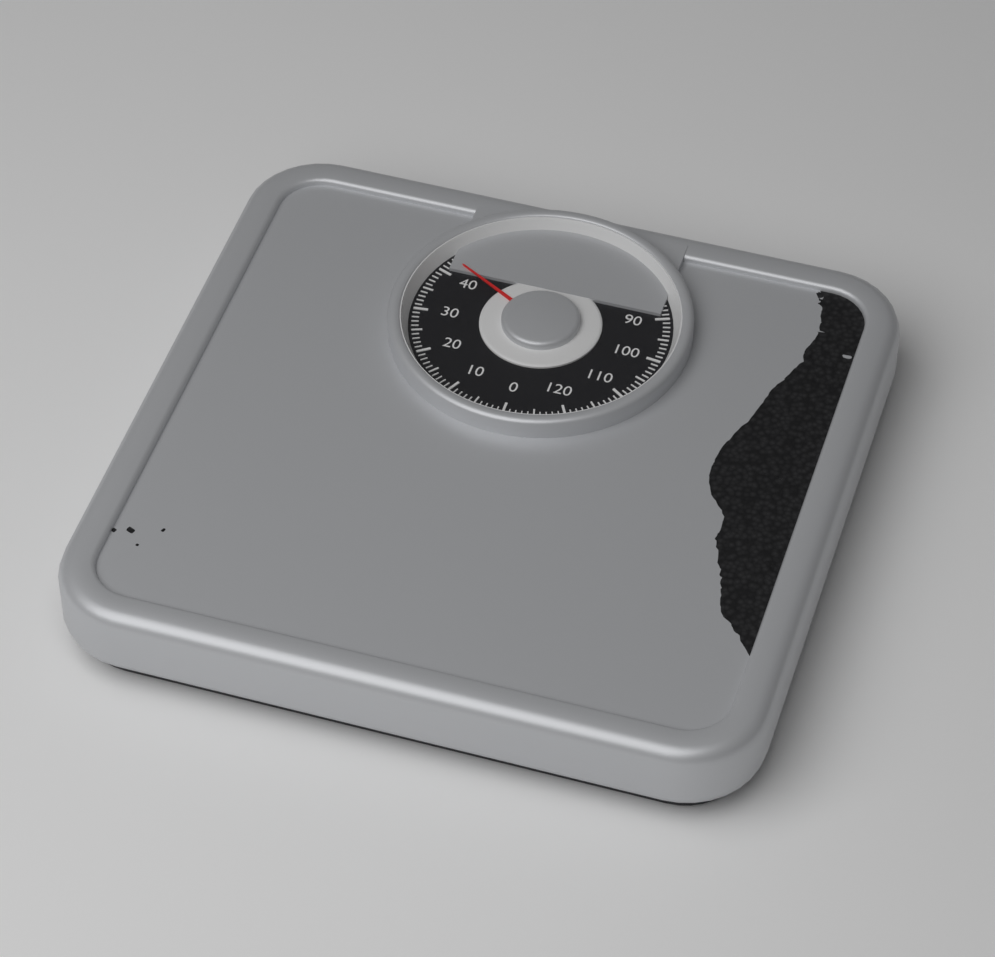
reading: 43 kg
